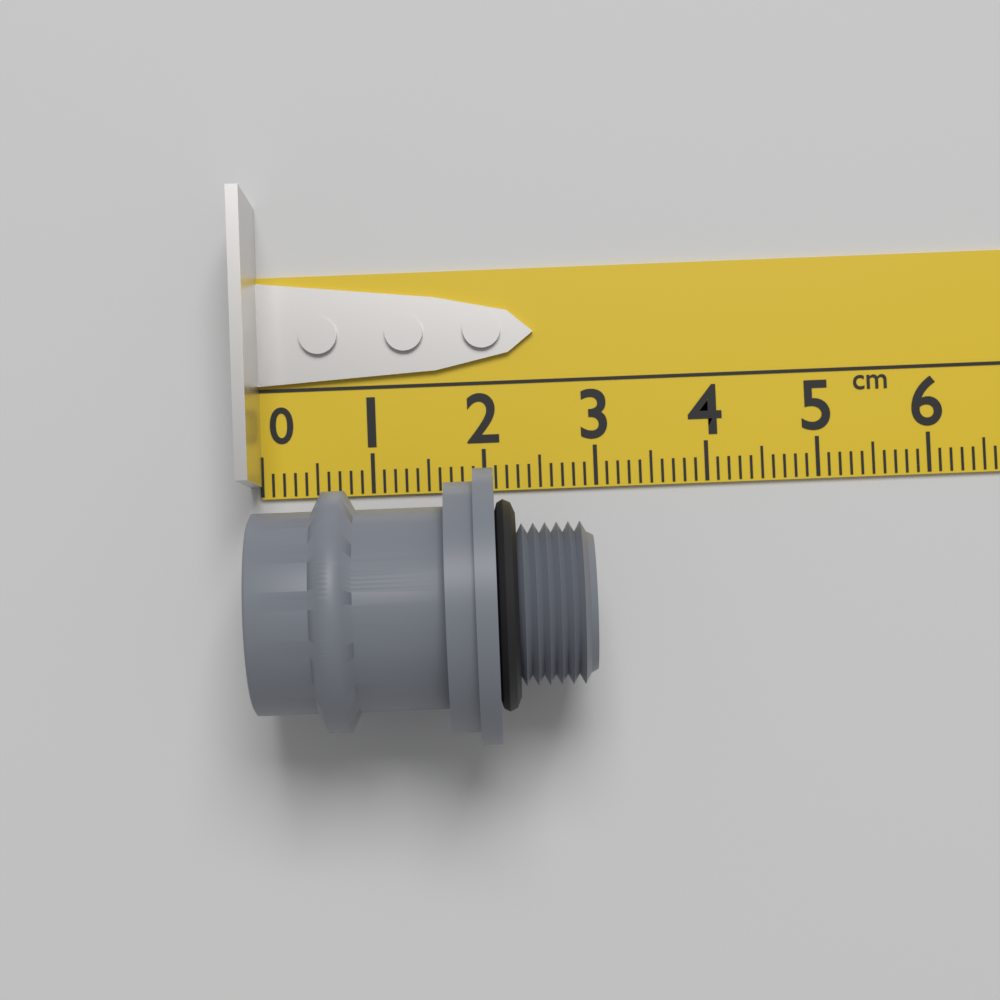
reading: 2.9 cm
